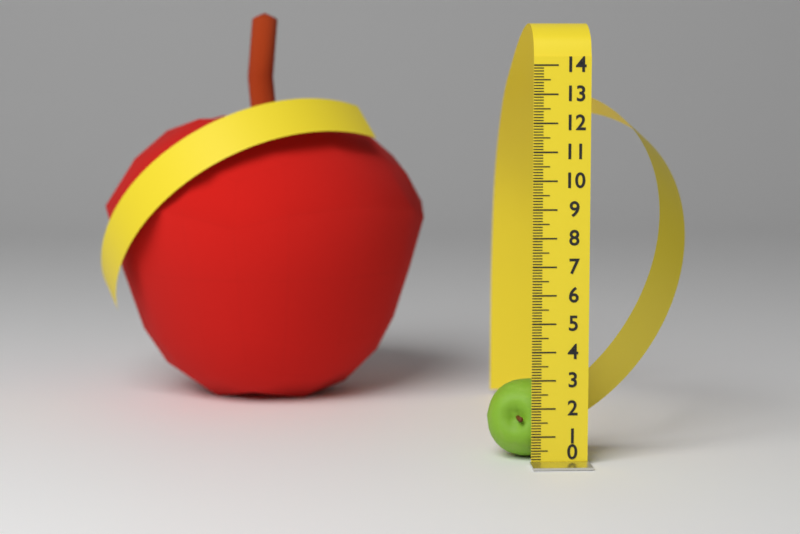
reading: 2.8 (no unit)
